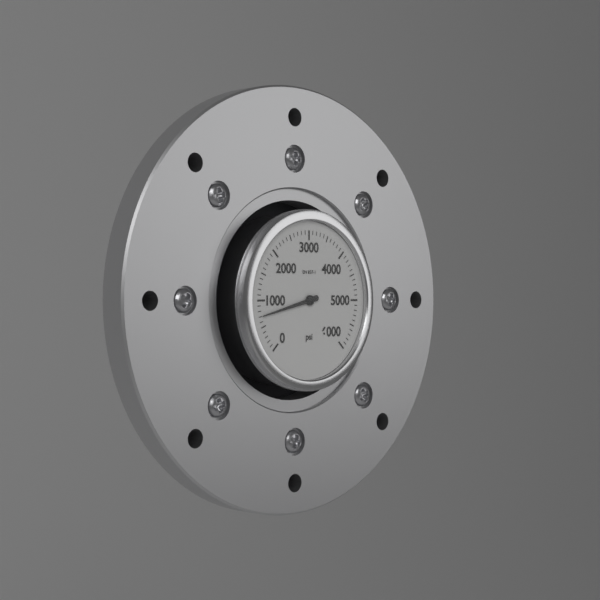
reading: 700 psi
